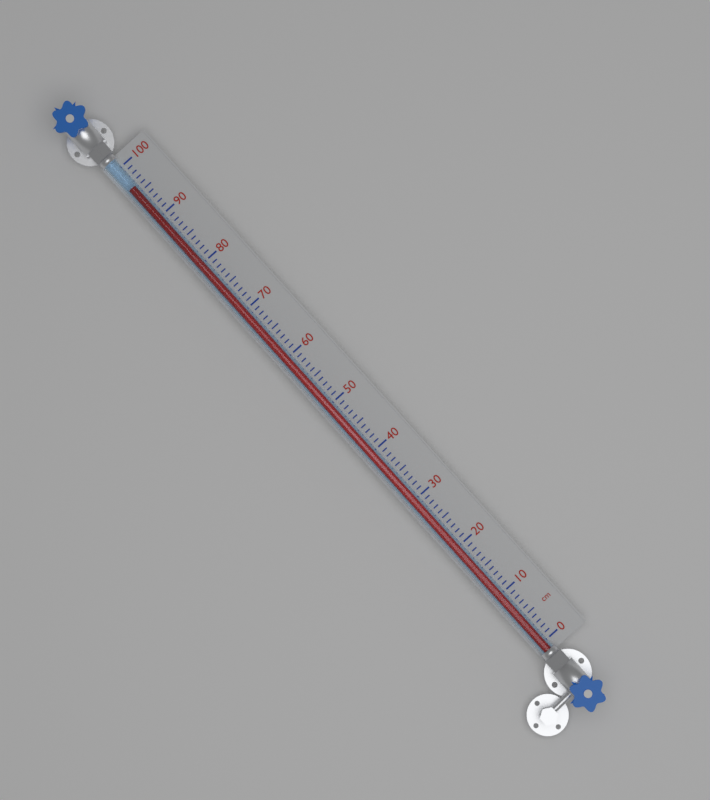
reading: 96 cm
